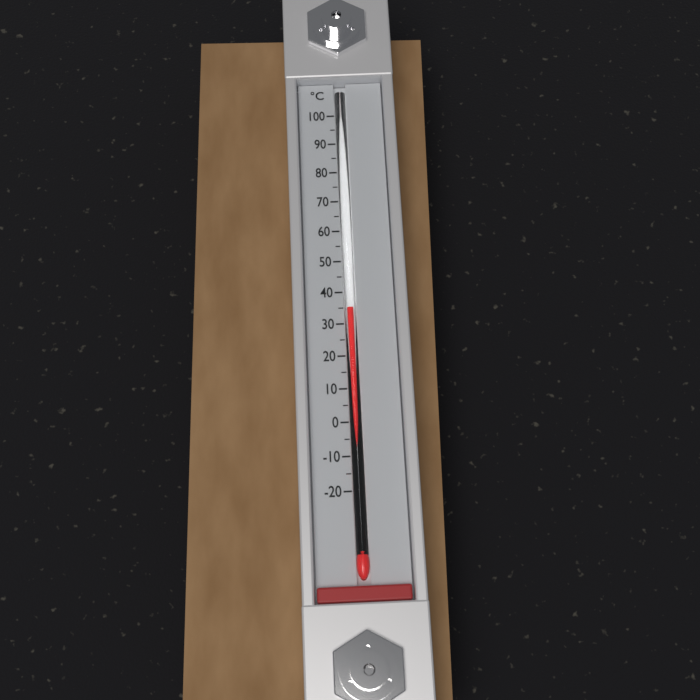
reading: 35 °C
